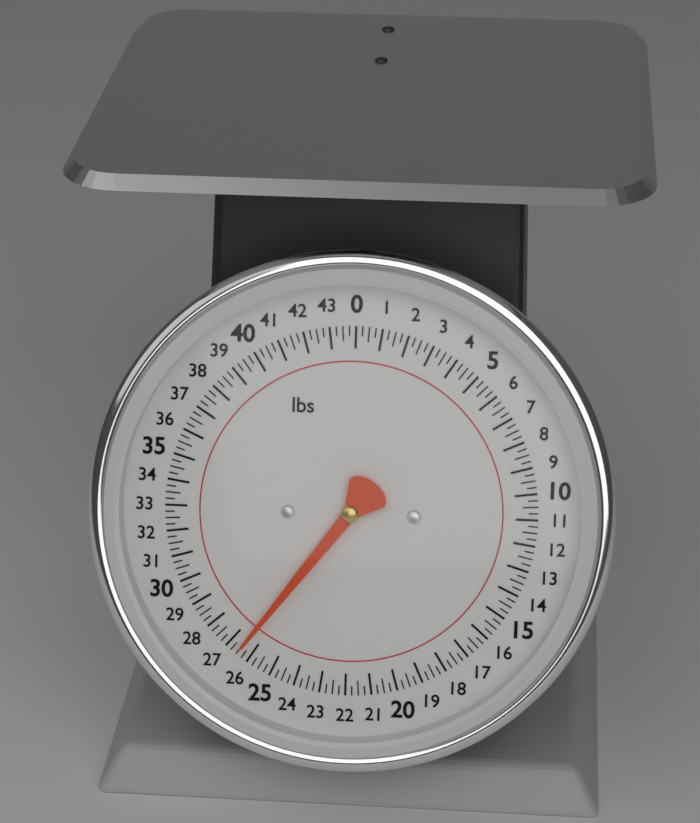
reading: 26.50 lbs
